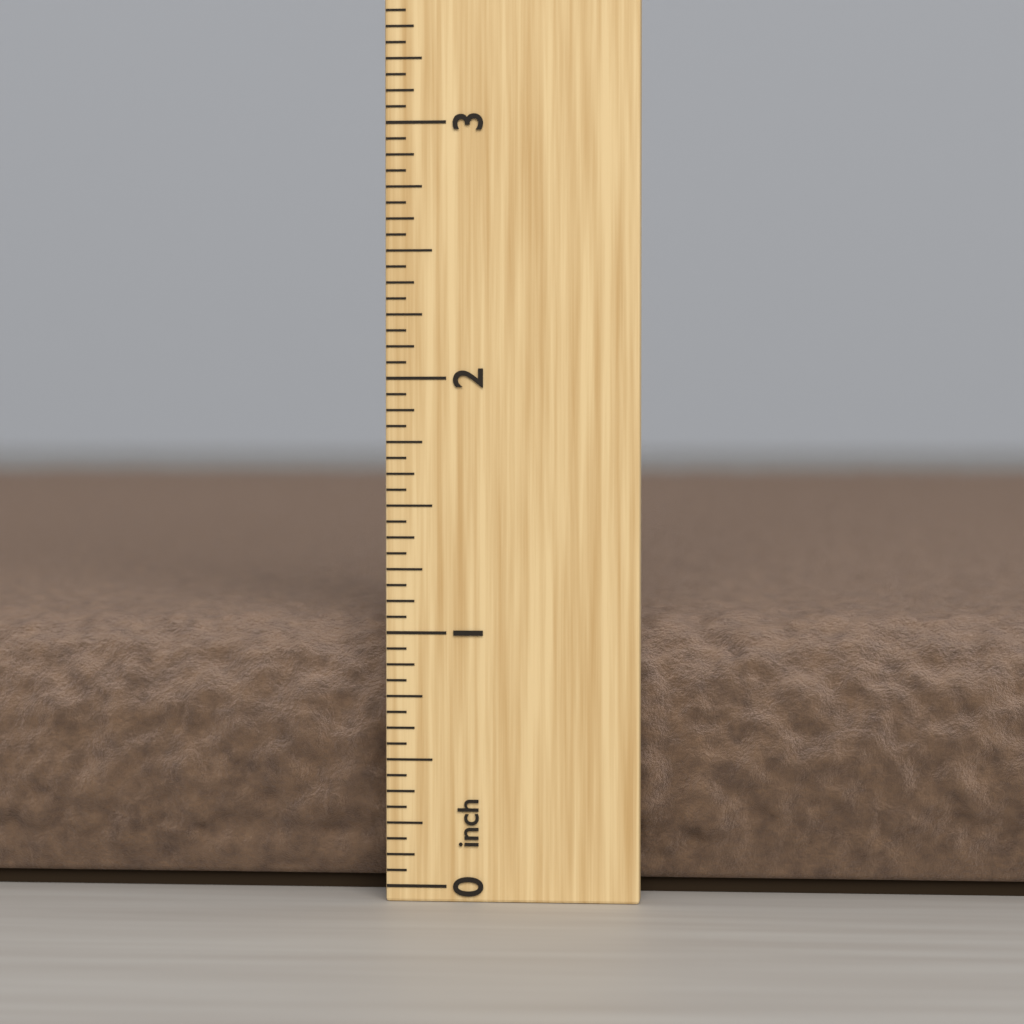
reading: 1.0625 inch
